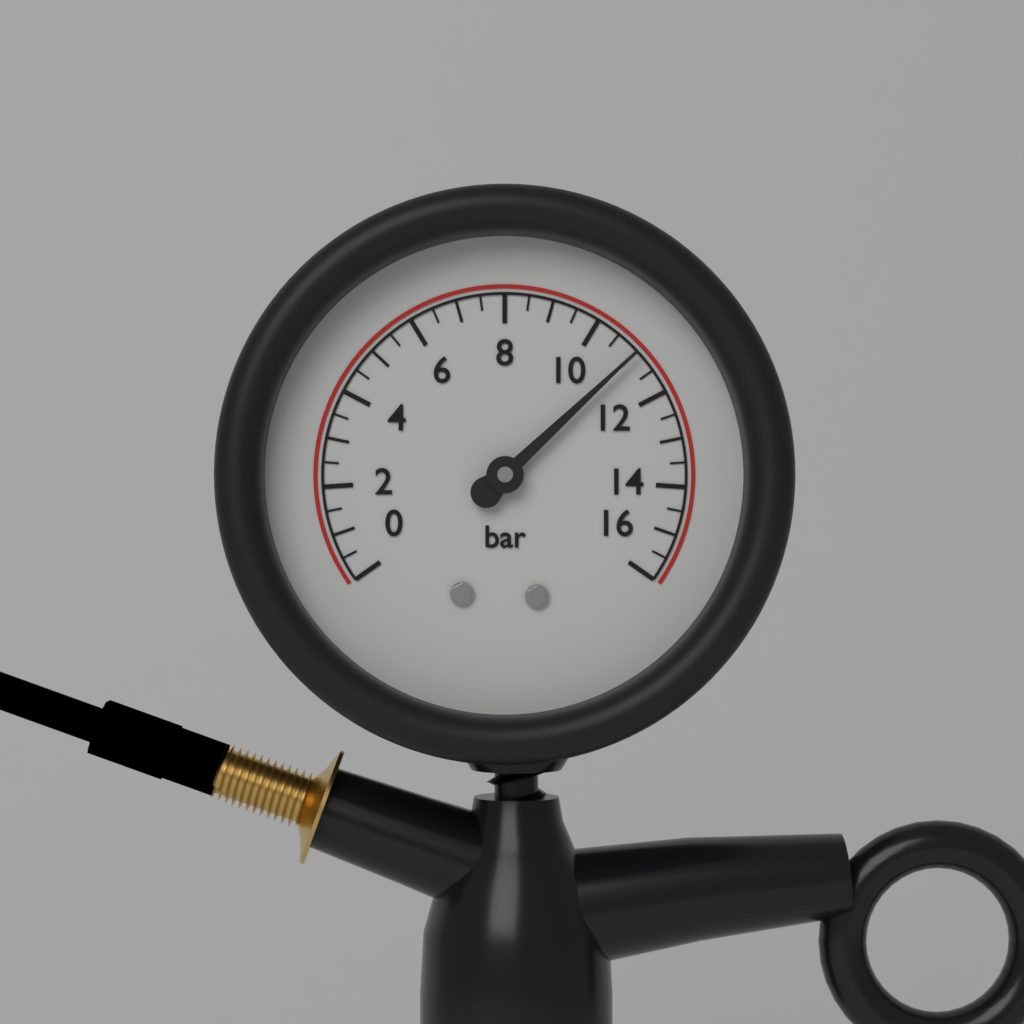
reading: 11.0 bar
